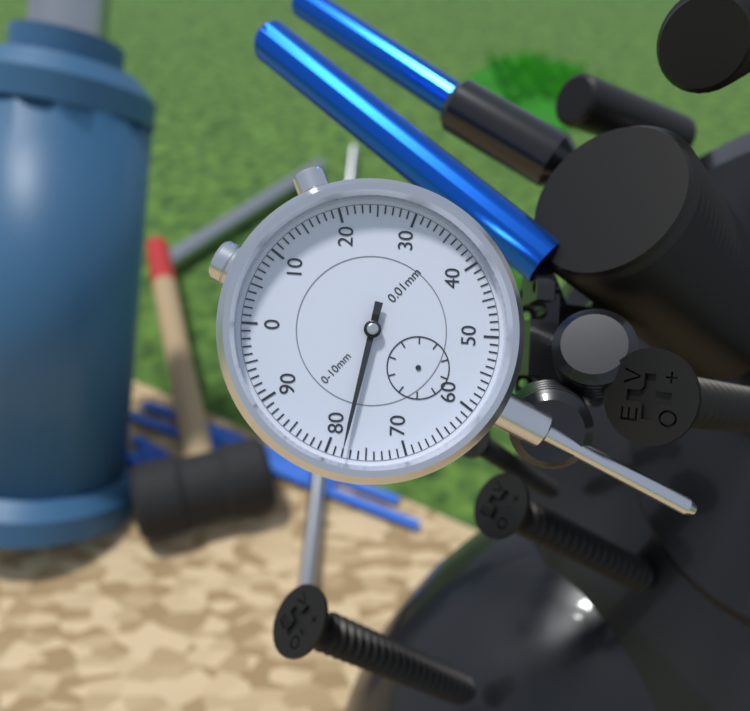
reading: 0.78 mm
